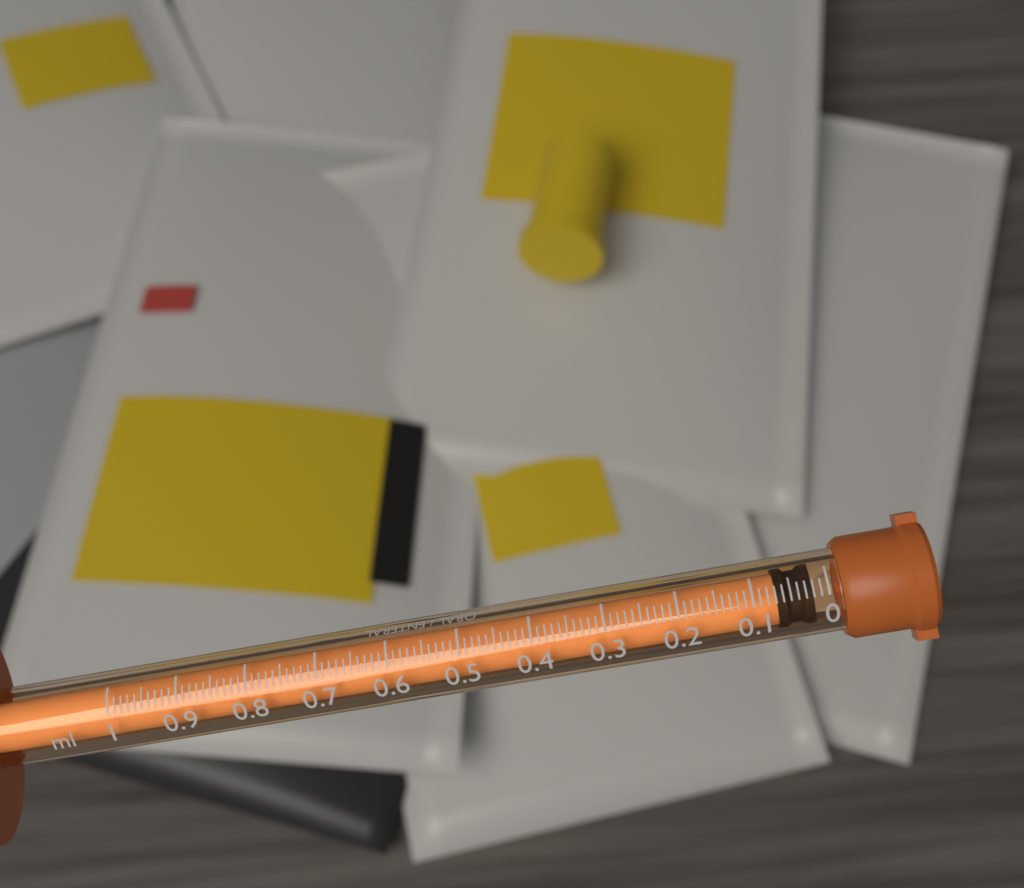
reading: 0.02 ml
